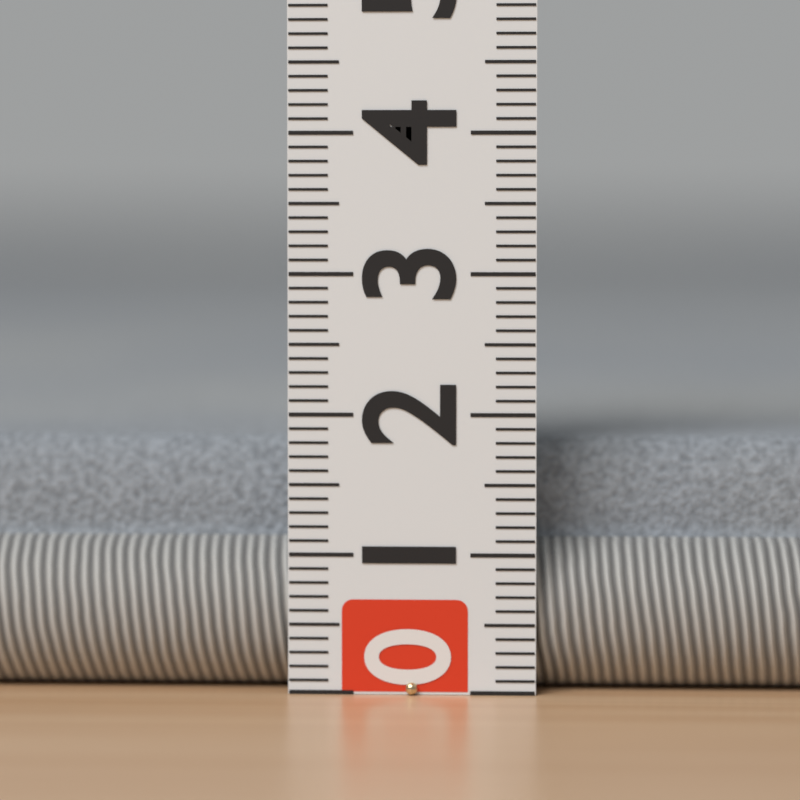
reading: 1.8 (no unit)
